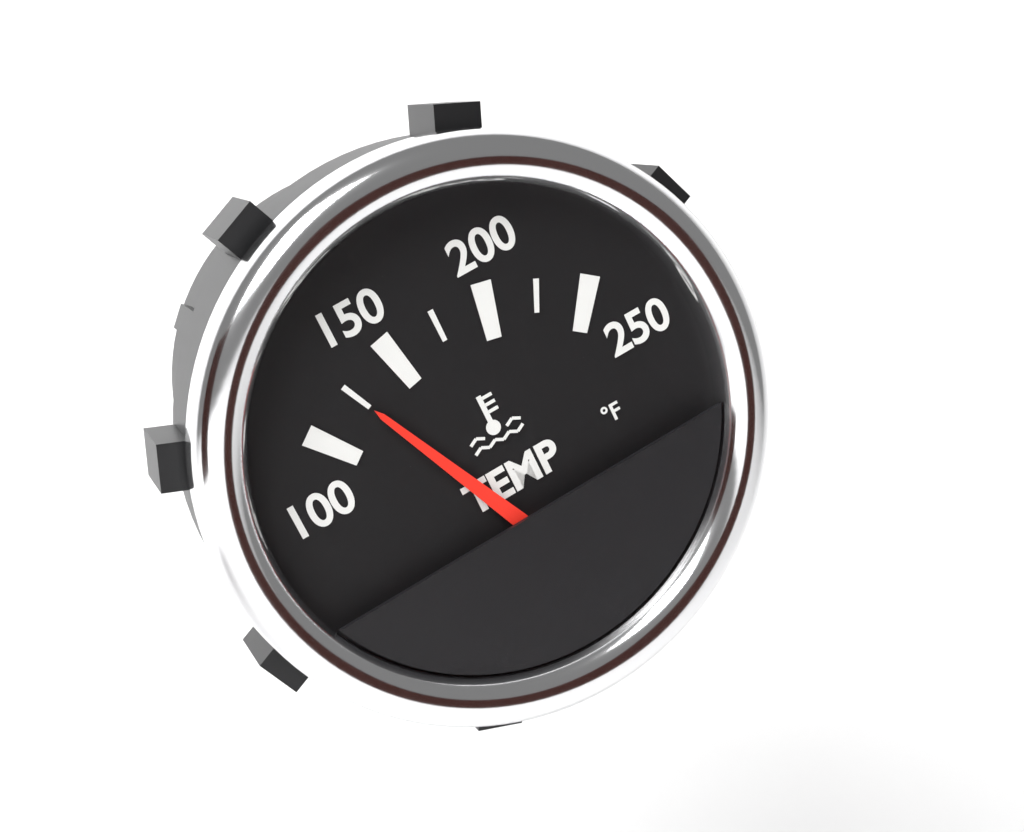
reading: 125 °F
